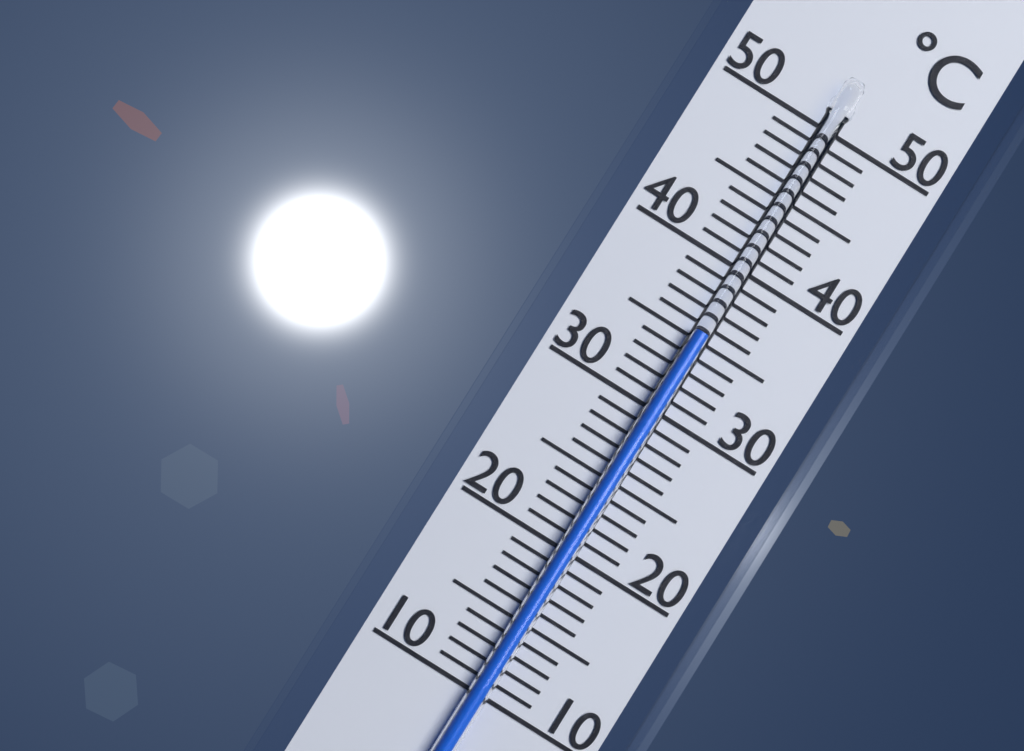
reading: 35.5 °C
